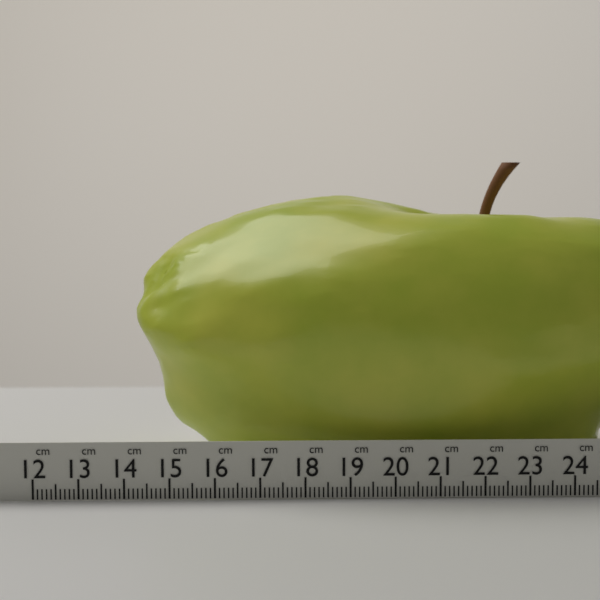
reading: 14.0 cm
